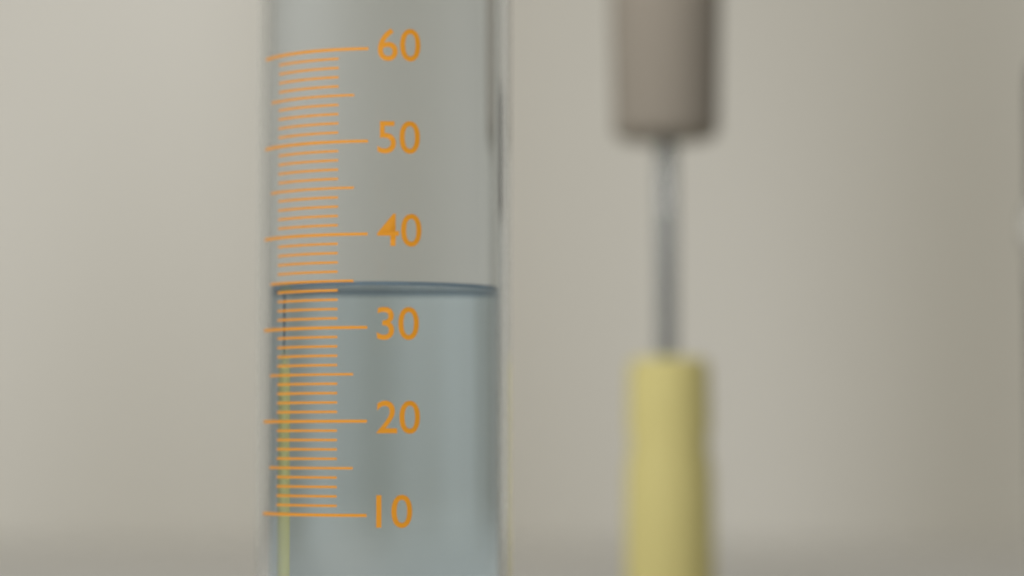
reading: 35 (no unit)
